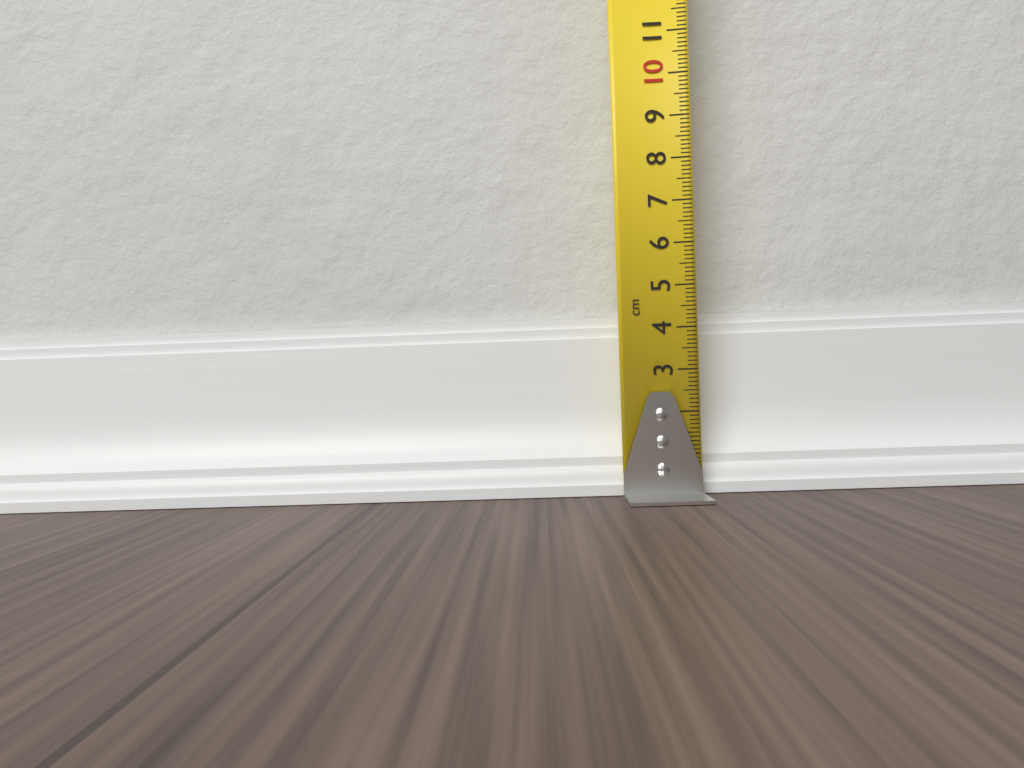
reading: 4.4 cm
